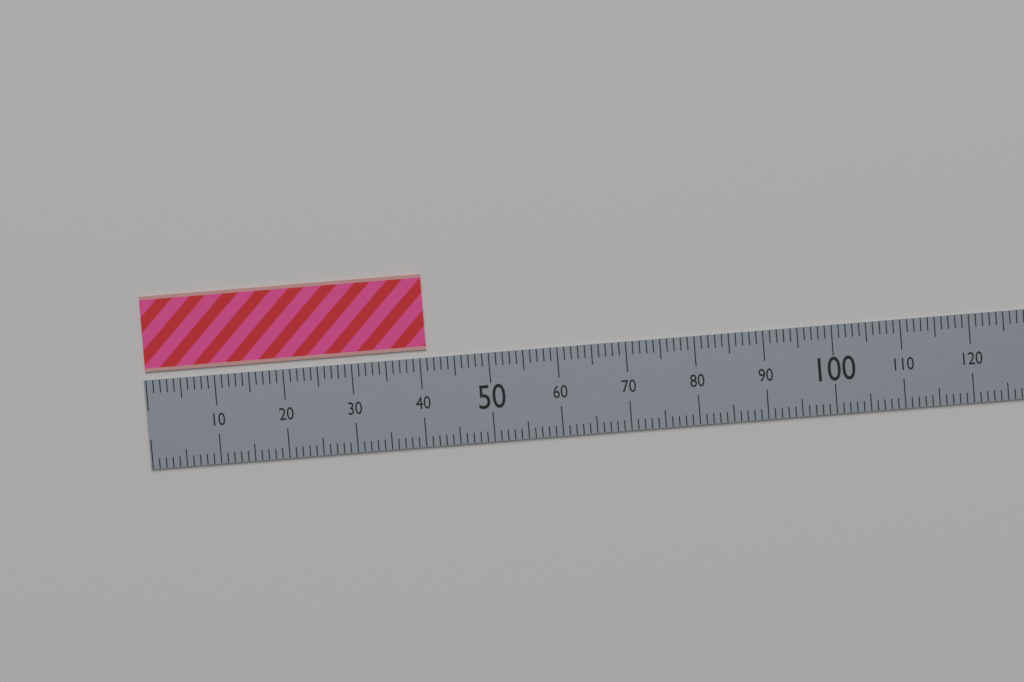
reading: 41 (no unit)
